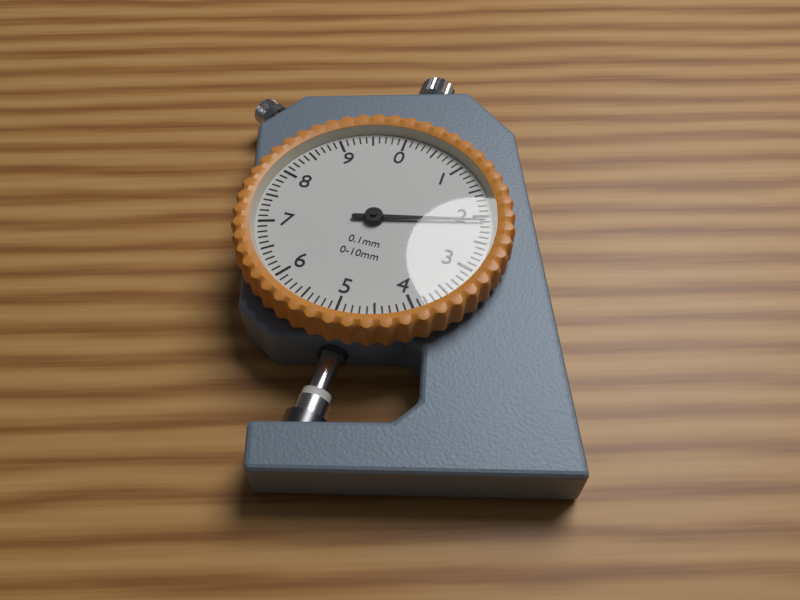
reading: 2.1 mm
